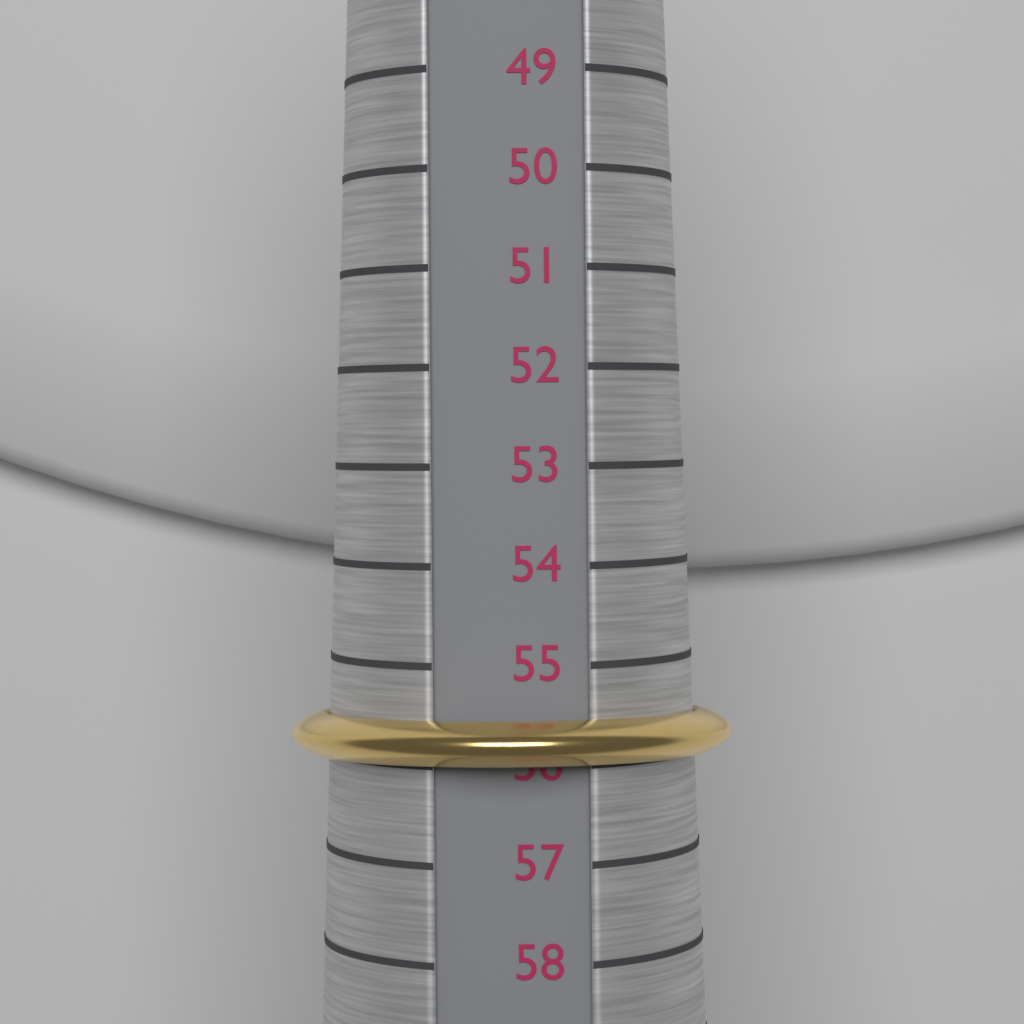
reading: 56 (no unit)
